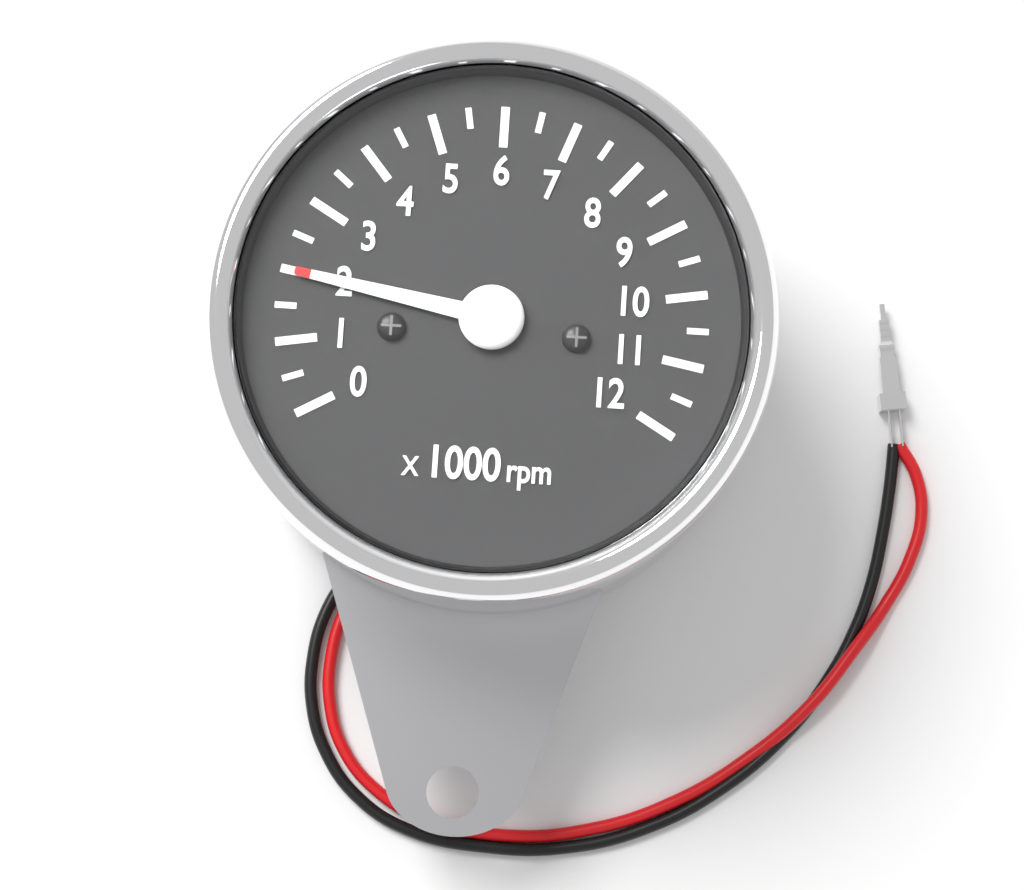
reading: 2.0 x1000 rpm
